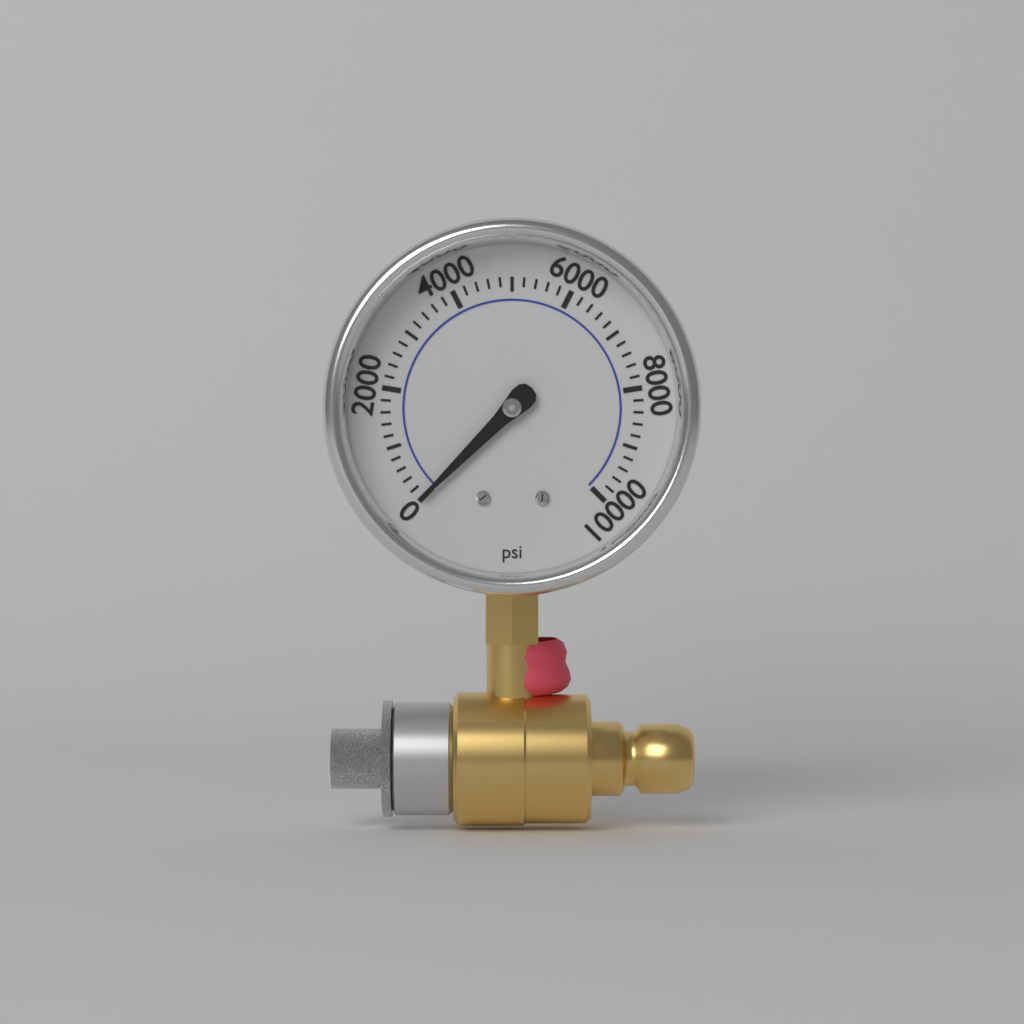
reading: 0 psi
